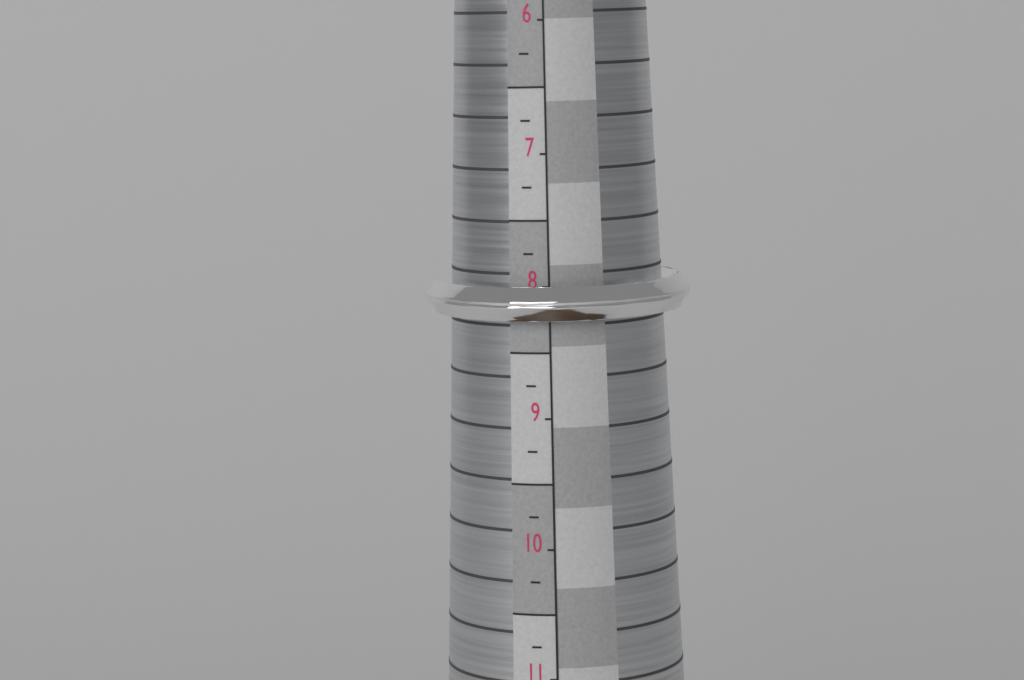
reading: 8.25 (no unit)
